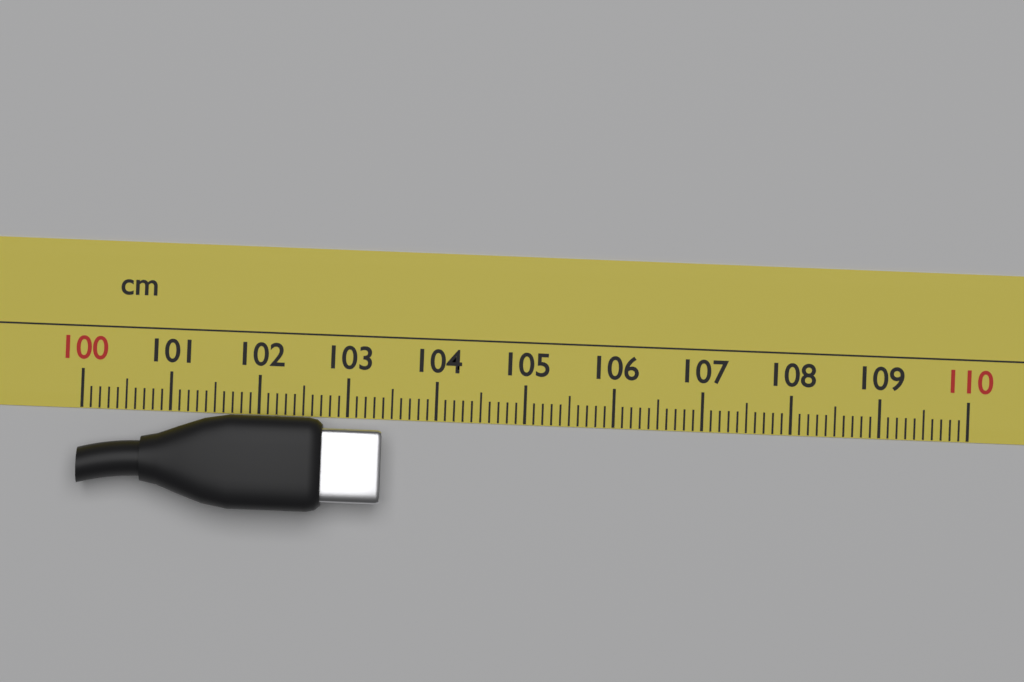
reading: 103.4 cm
